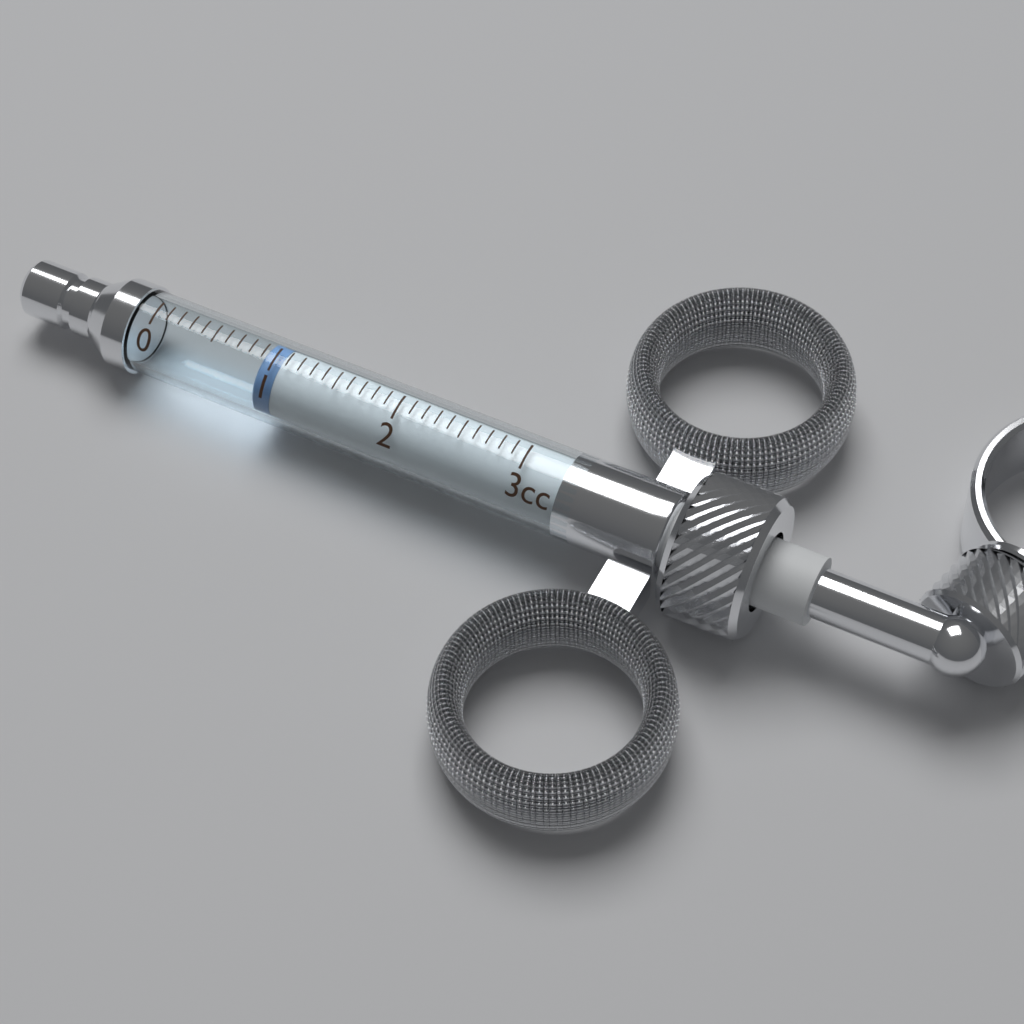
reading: 0.9 cc
